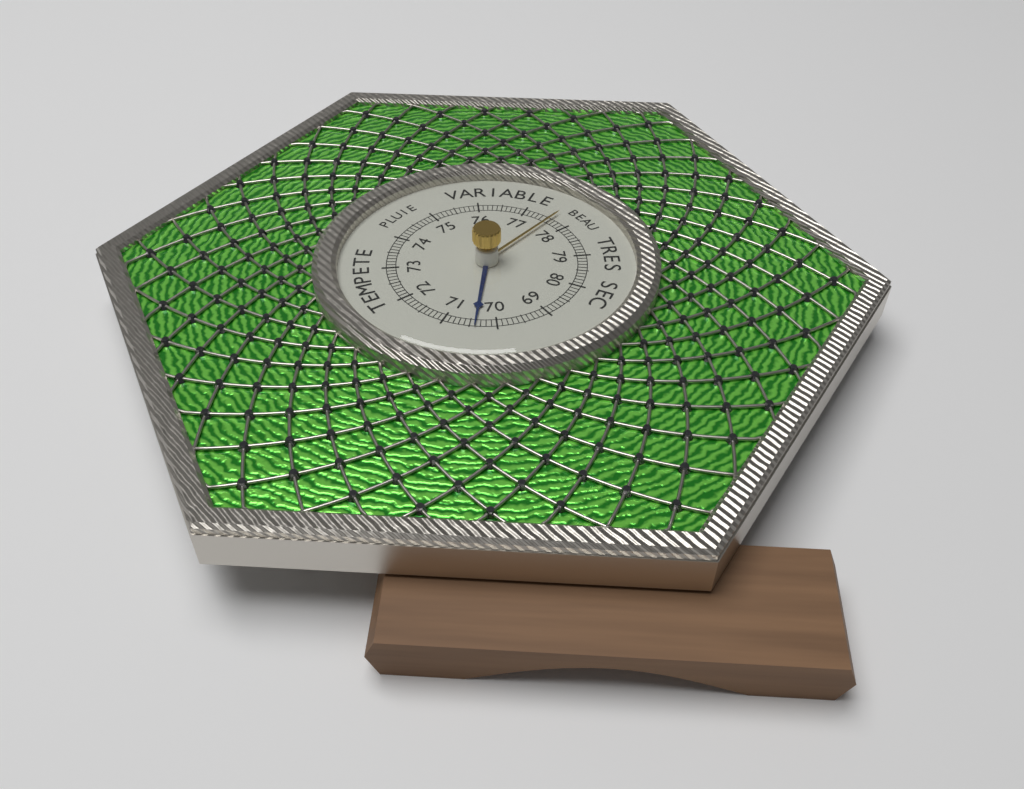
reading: 70.4 (no unit)
